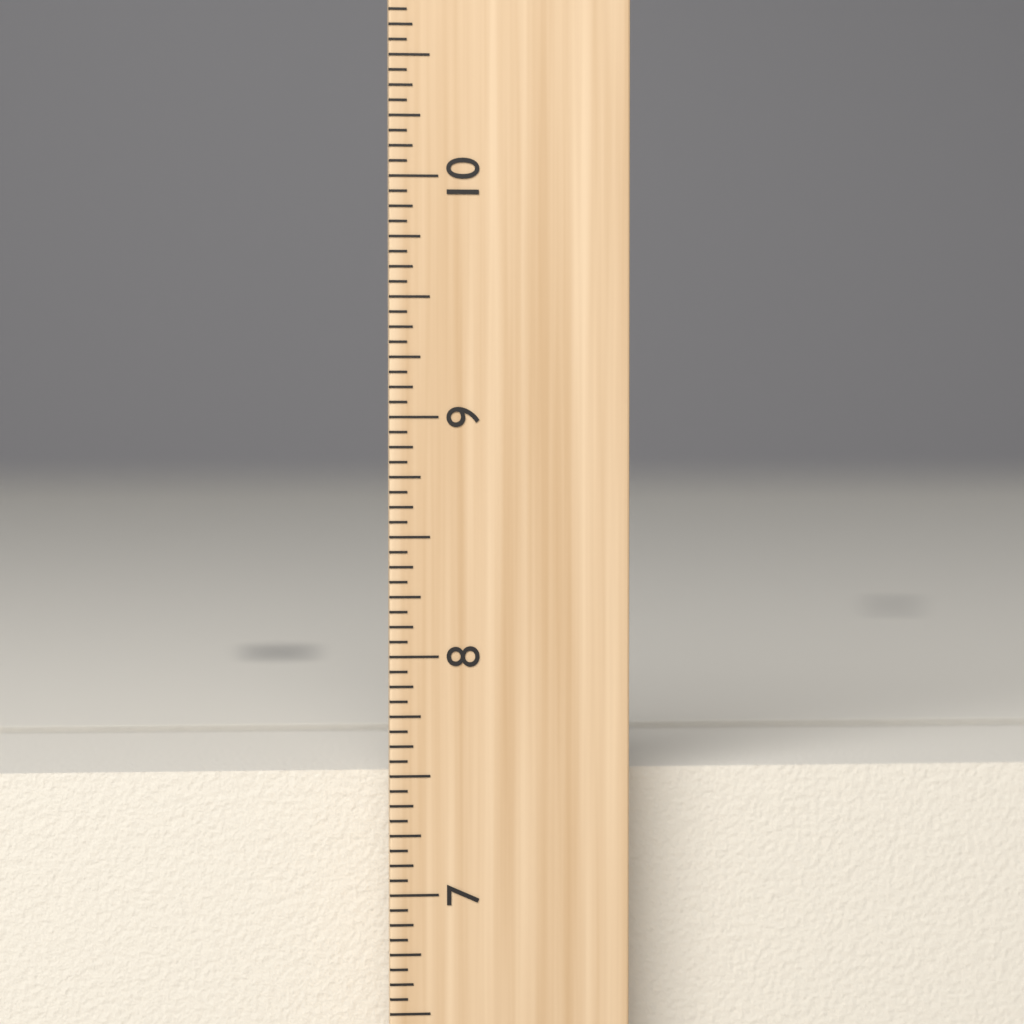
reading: 7.5000 inch
